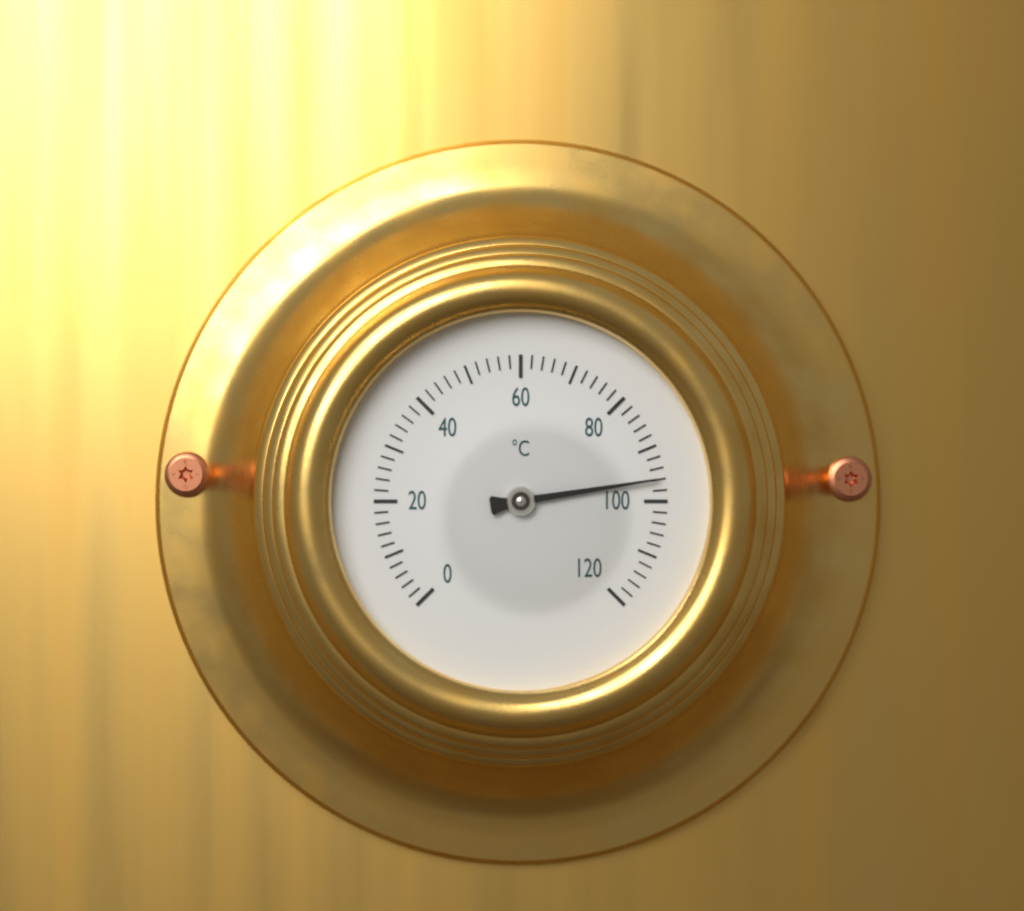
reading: 96 °C
